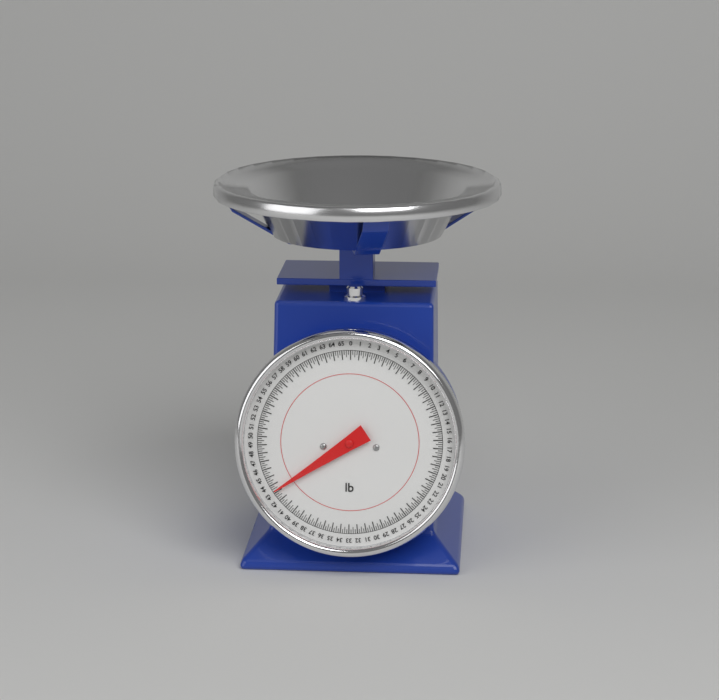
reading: 43.25 lb
